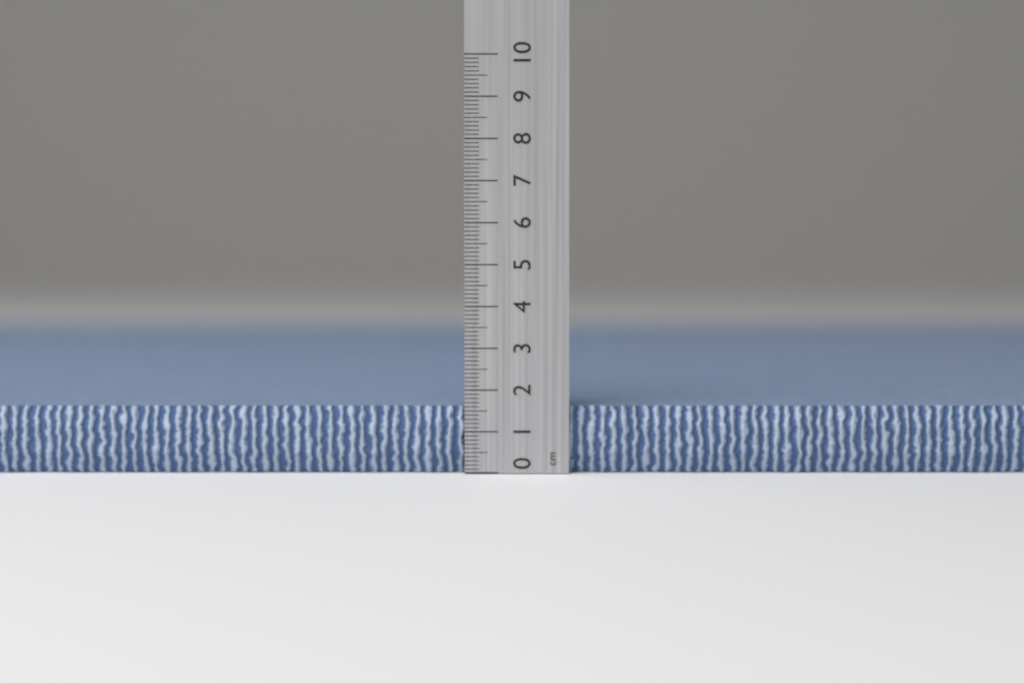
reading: 1.6 cm
